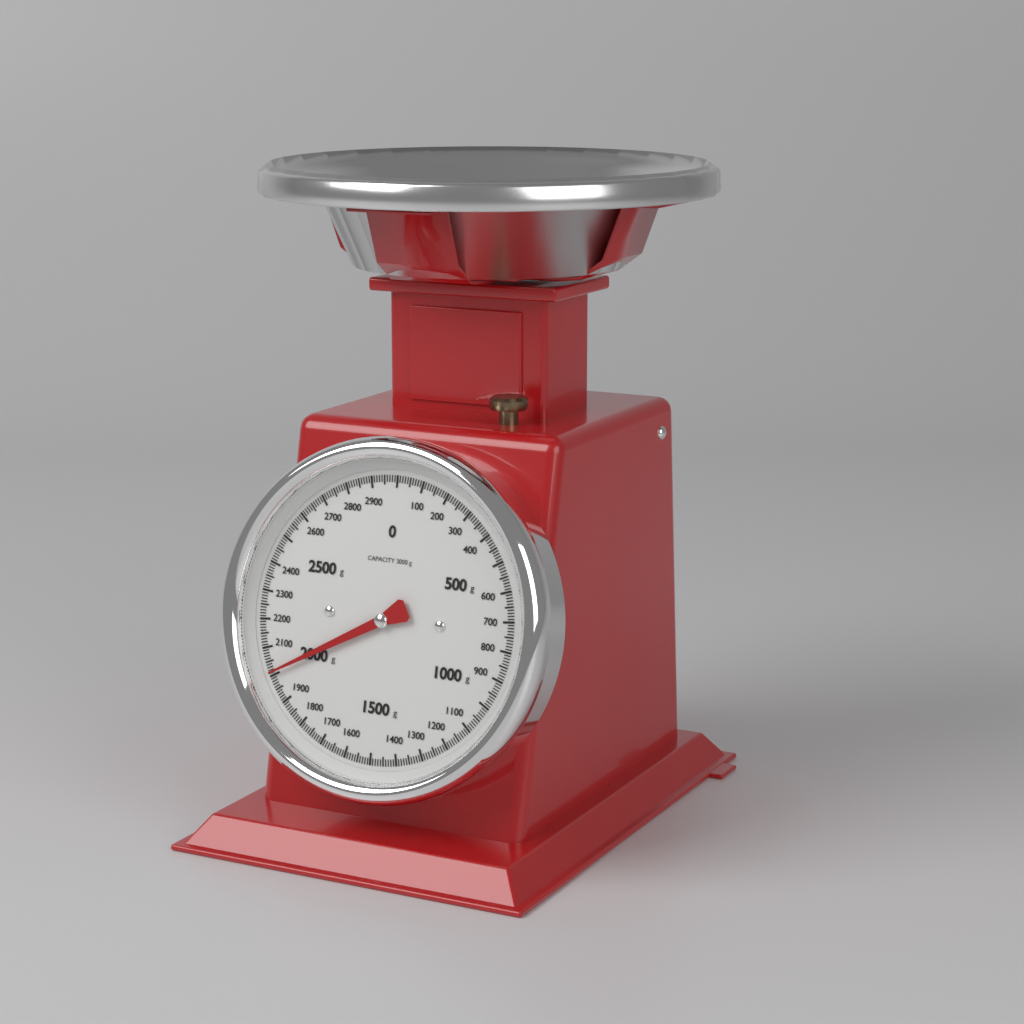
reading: 2010 g
